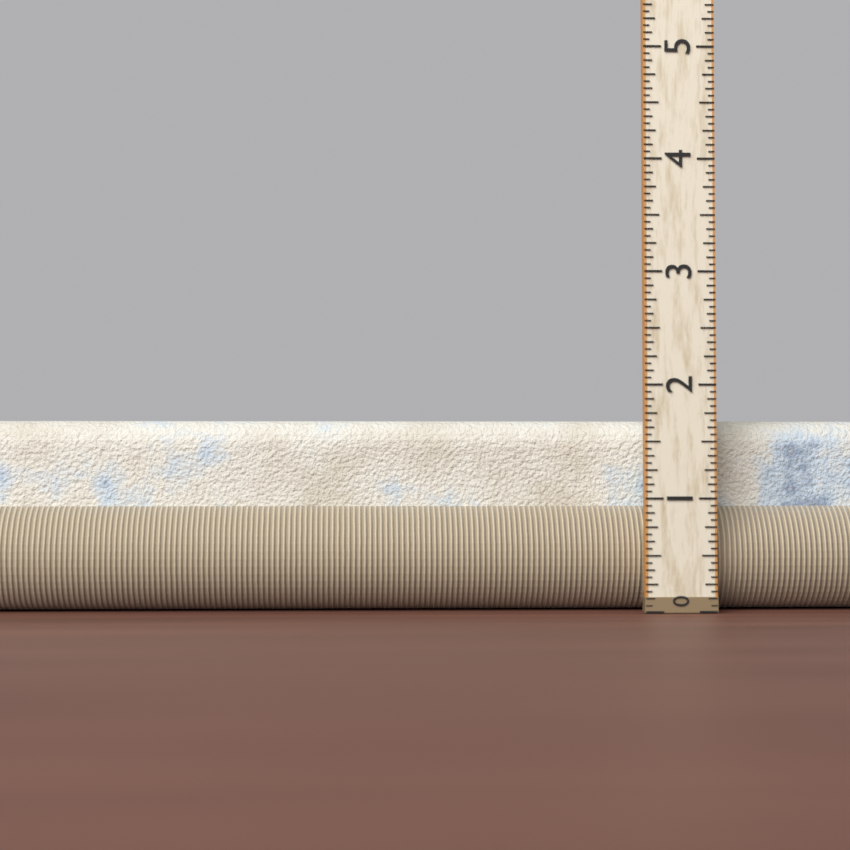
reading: 1.6875 (no unit)
